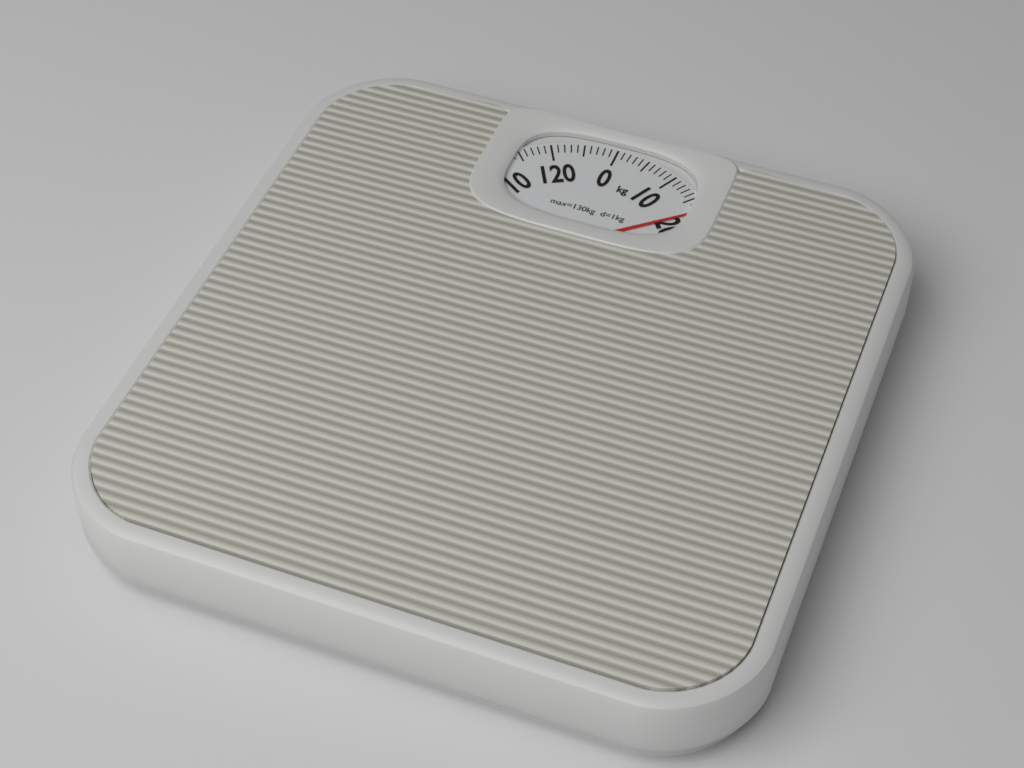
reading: 18 kg
